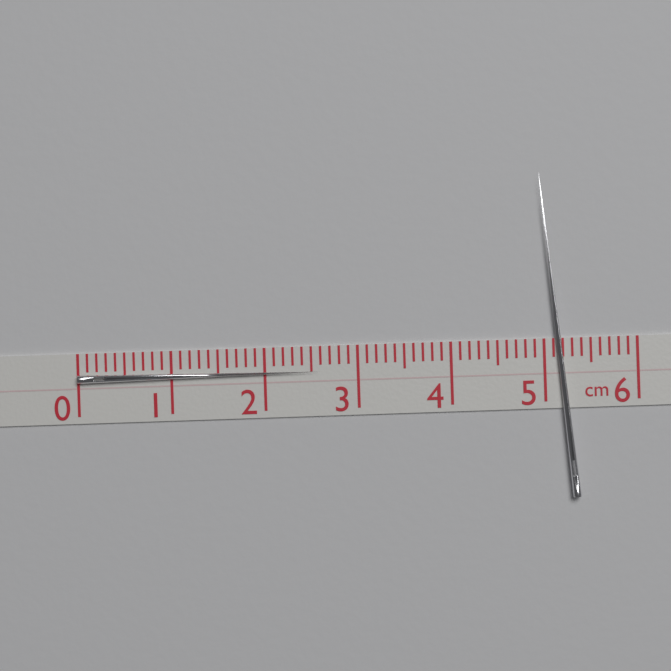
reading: 2.6 cm
